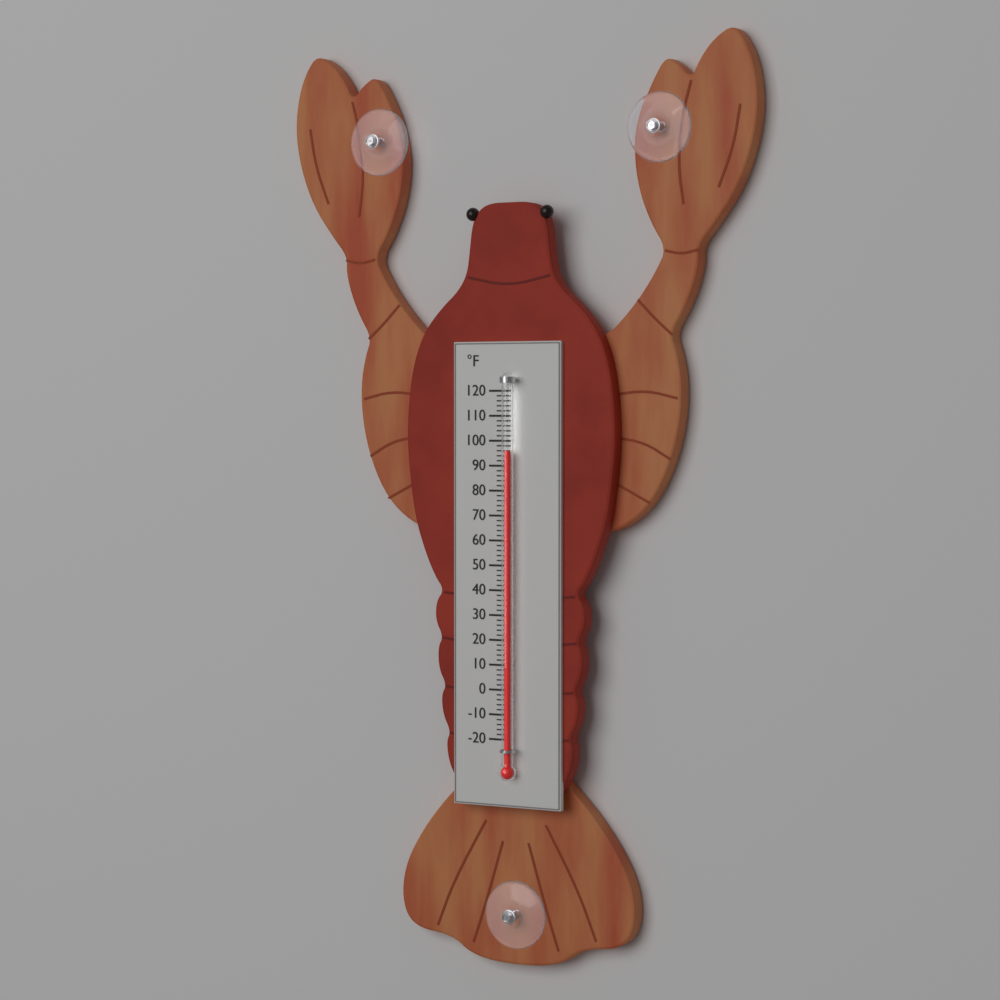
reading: 96 °F
